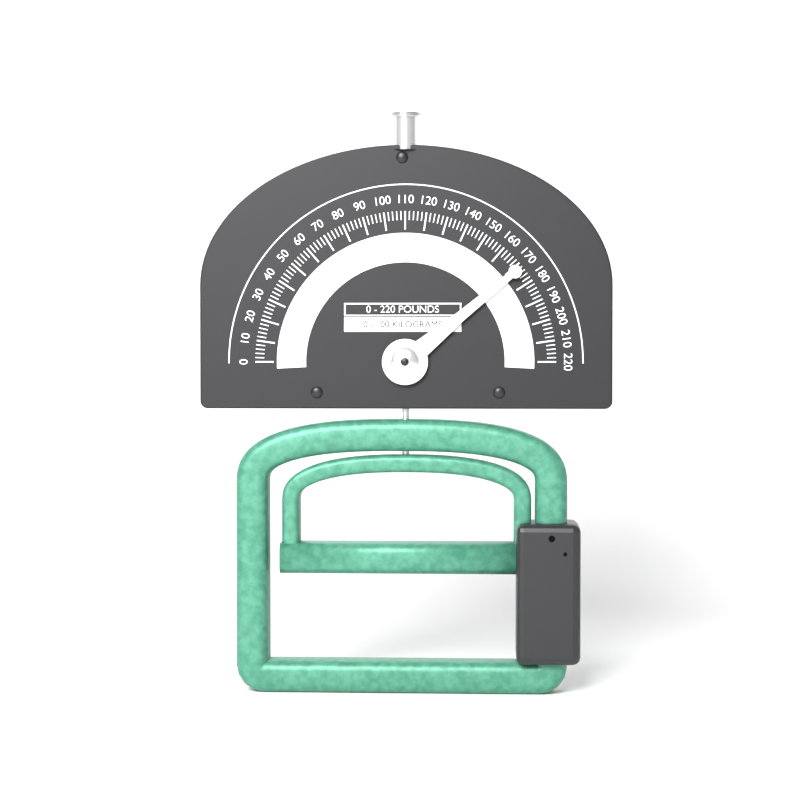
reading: 172 lb
